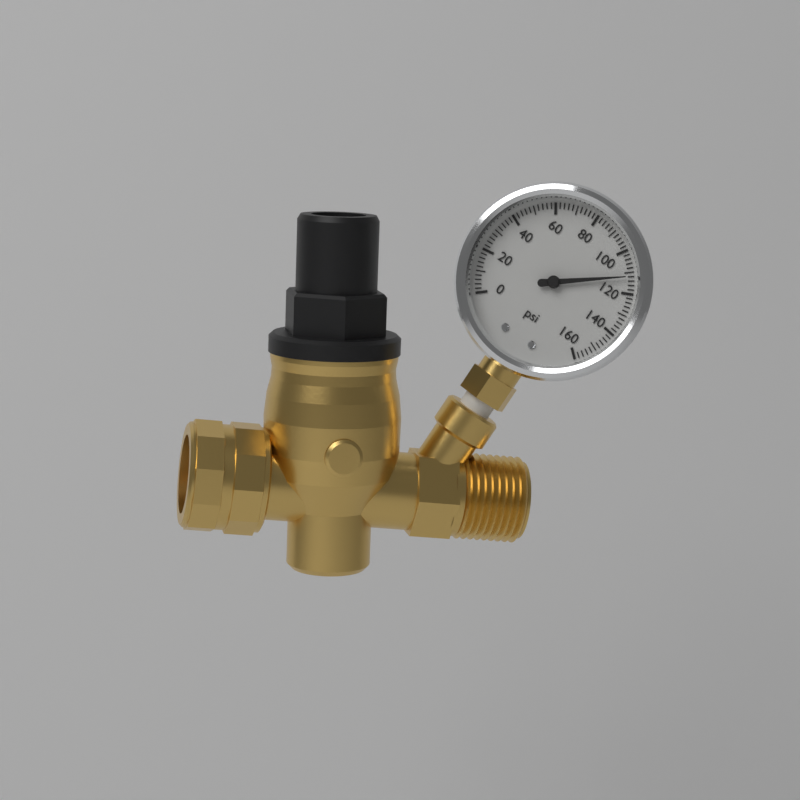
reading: 112 psi
